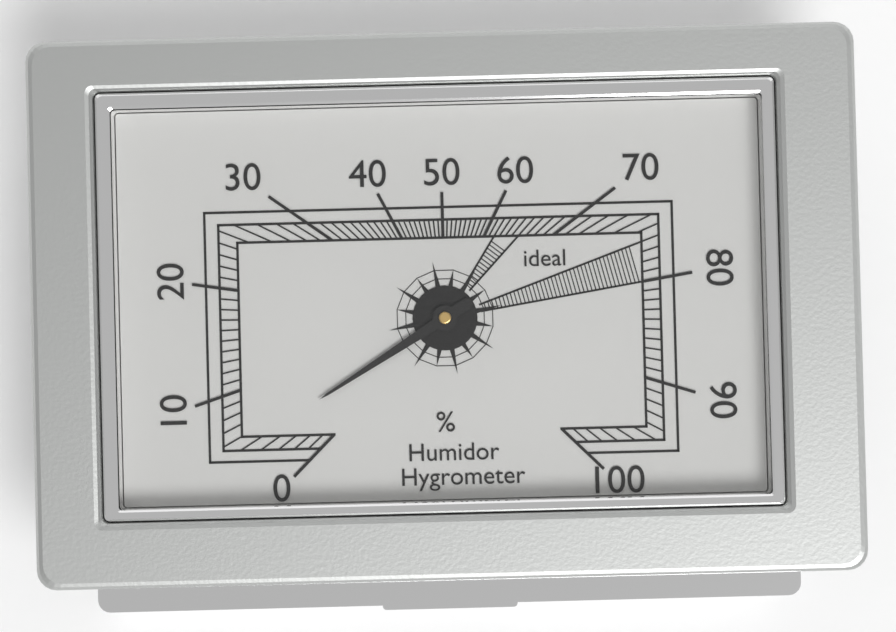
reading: 5 %
